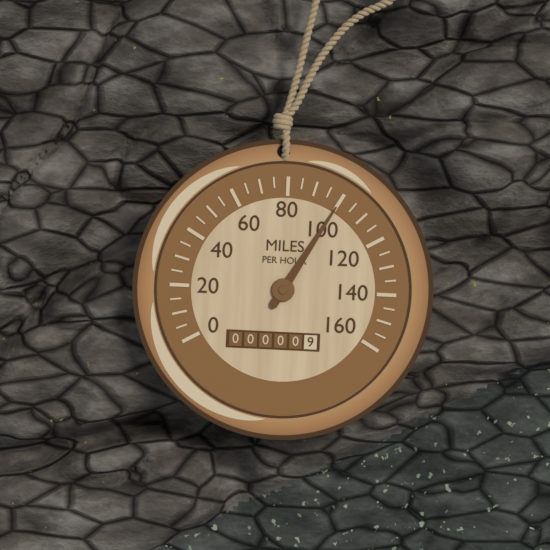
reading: 100 mph
